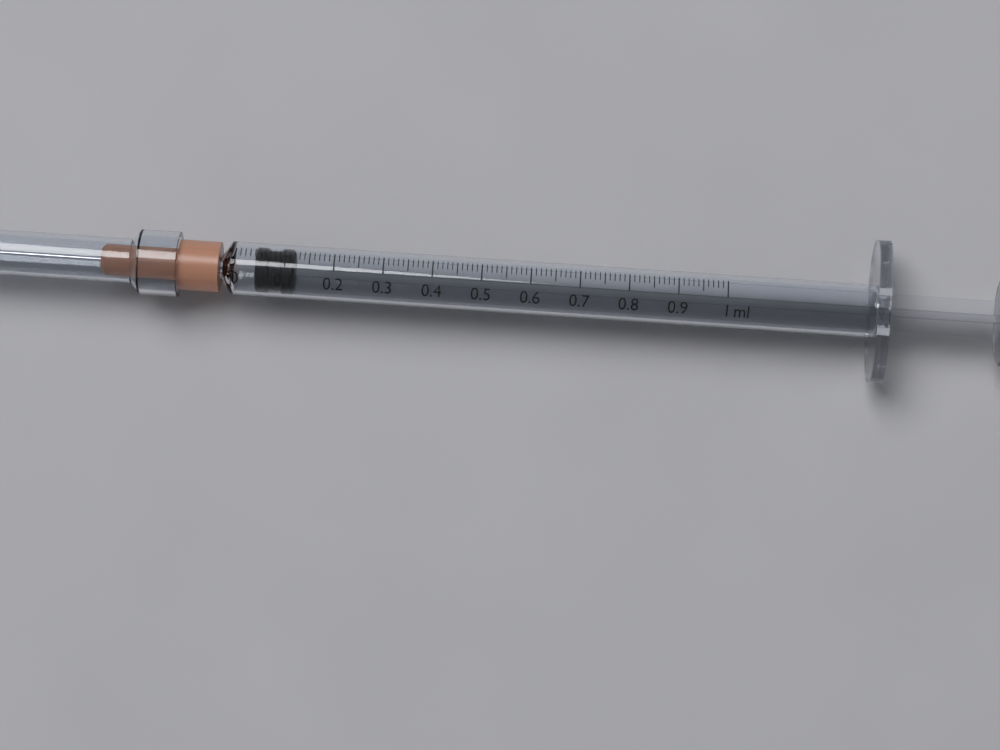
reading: 0.04 ml
